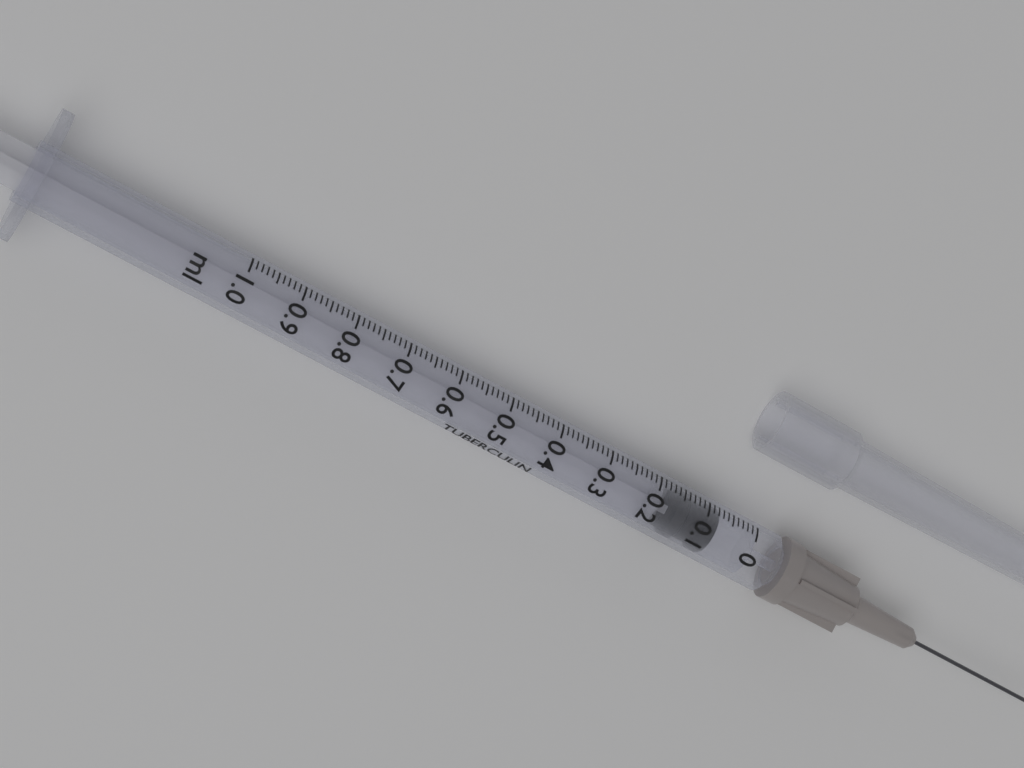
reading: 0.07 ml
